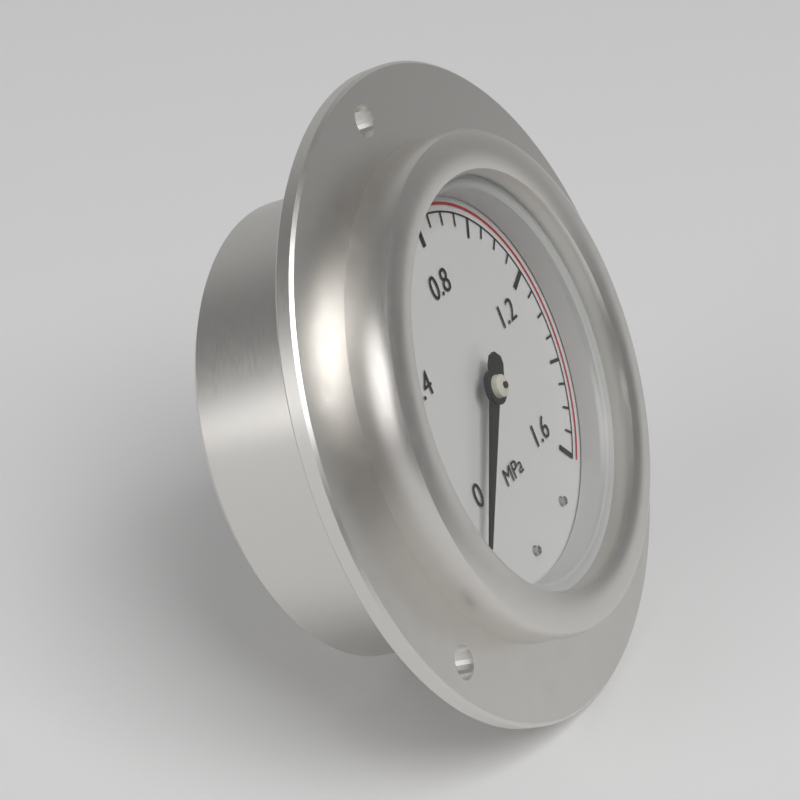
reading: 0.00 MPa
